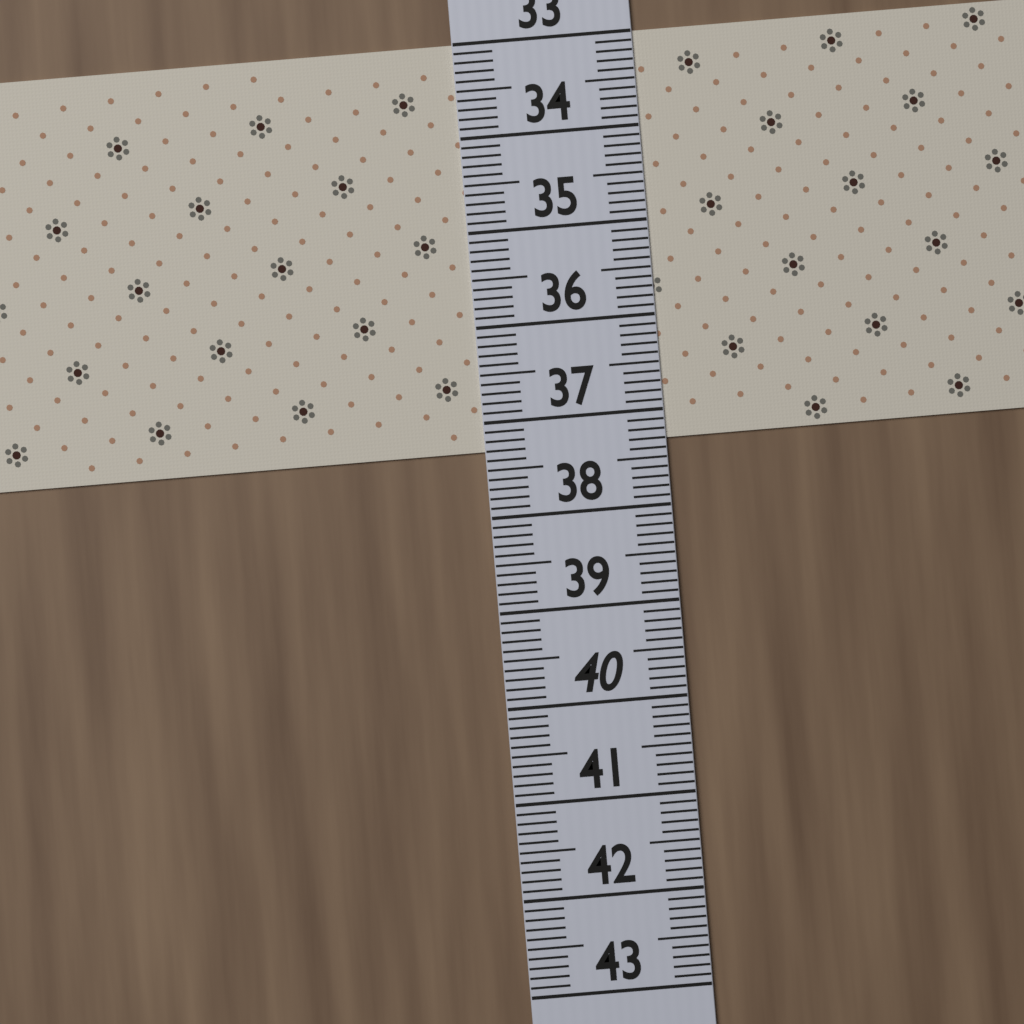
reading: 37.3 (no unit)
